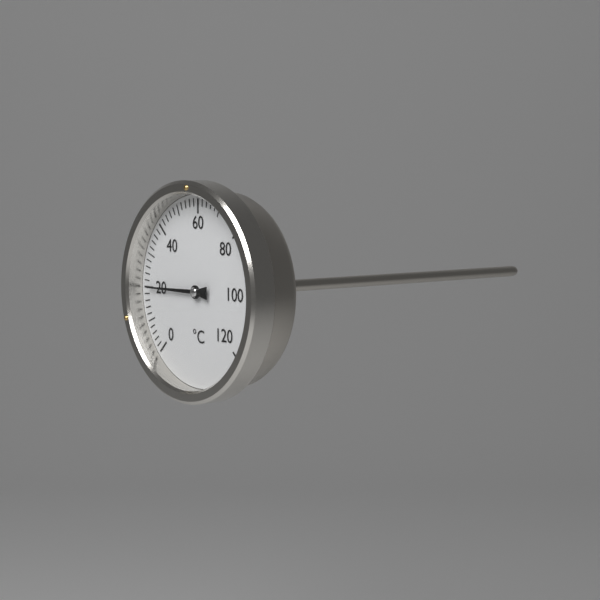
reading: 20 °C
